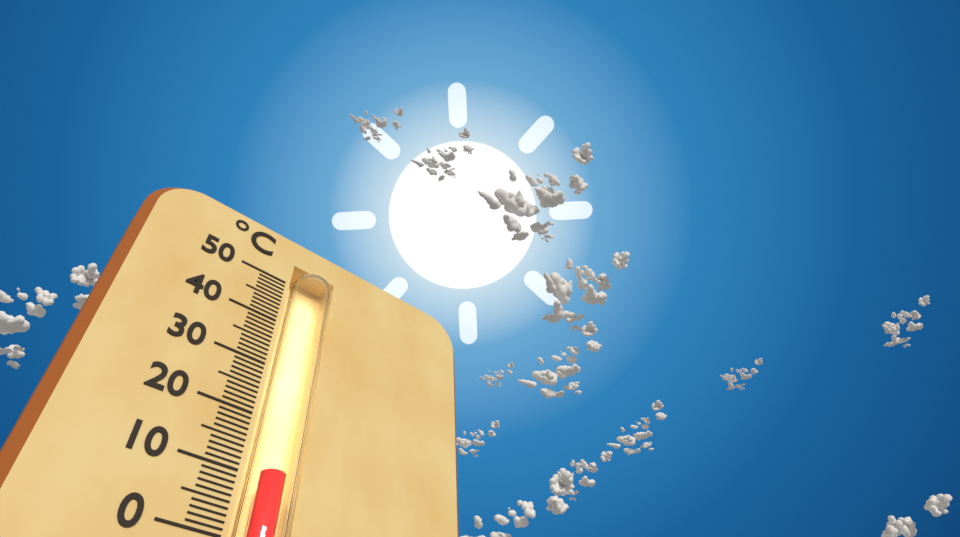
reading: 11 °C
